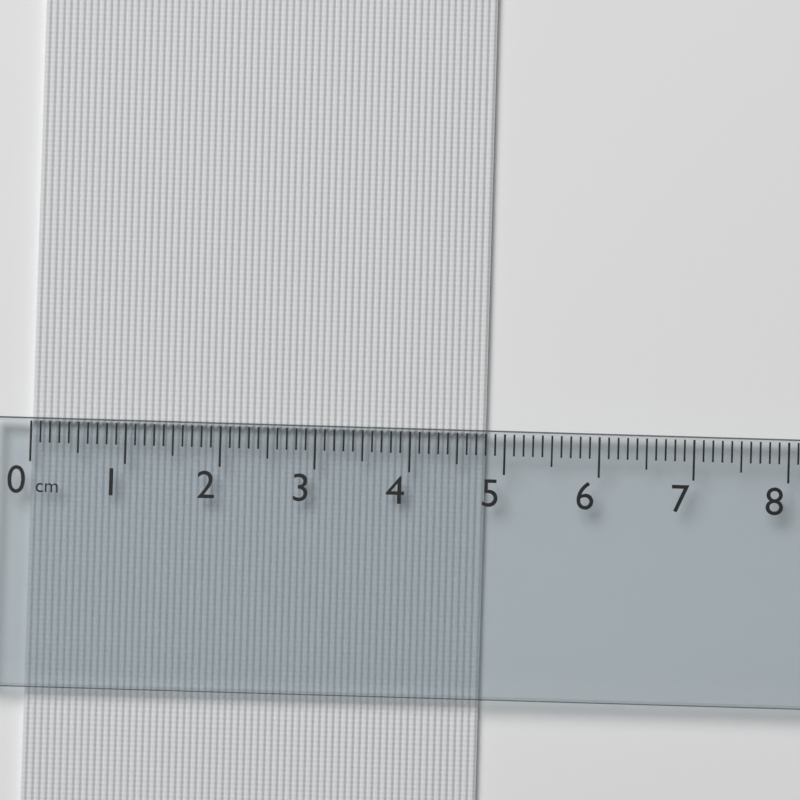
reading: 4.8 cm
